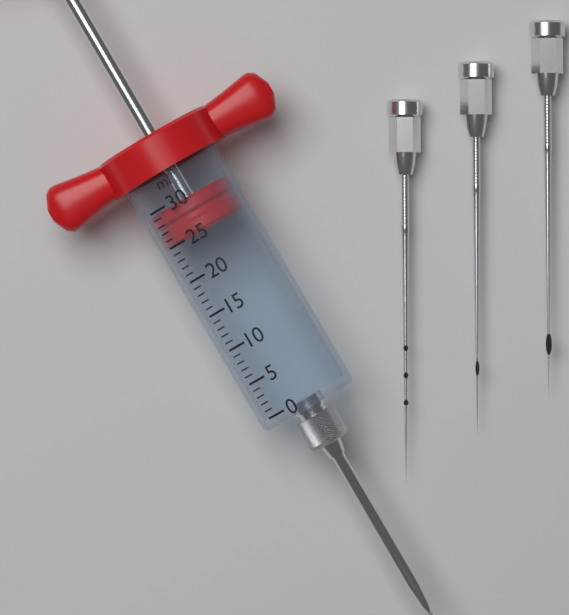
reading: 25 ml
